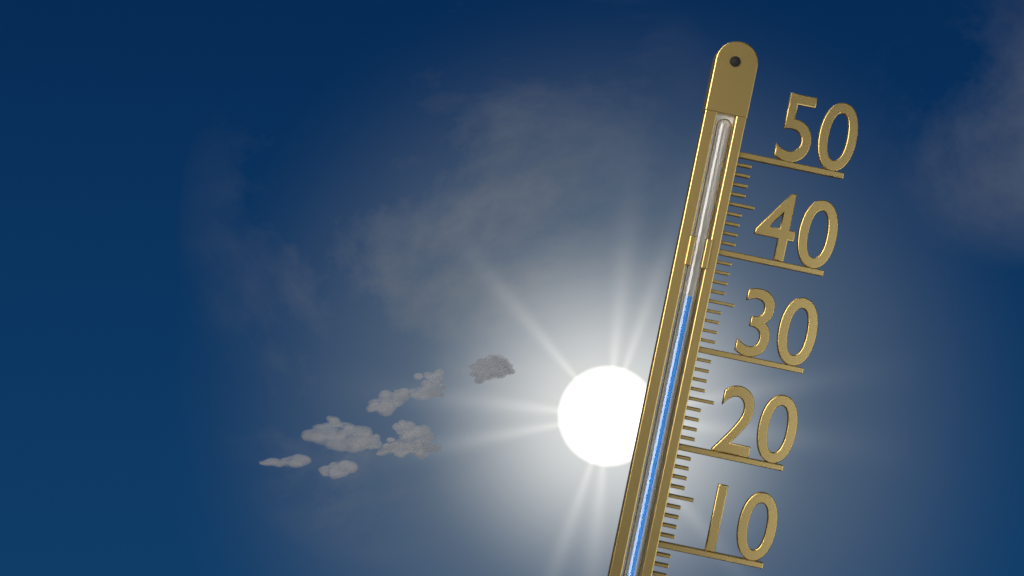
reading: 35 °C
